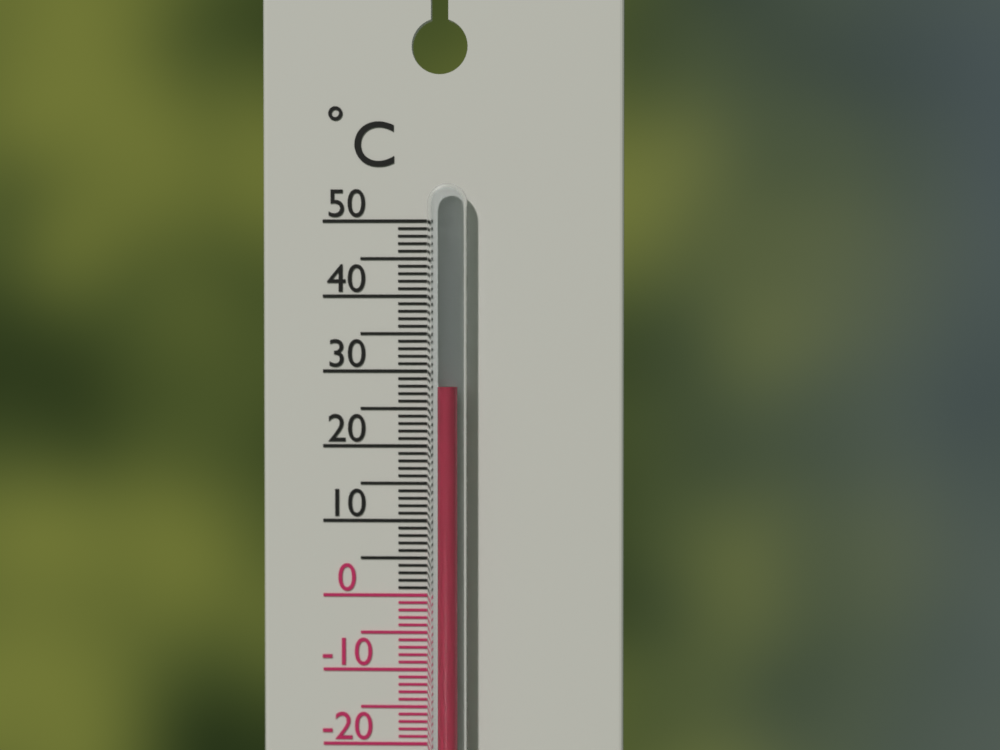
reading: 28 °C
